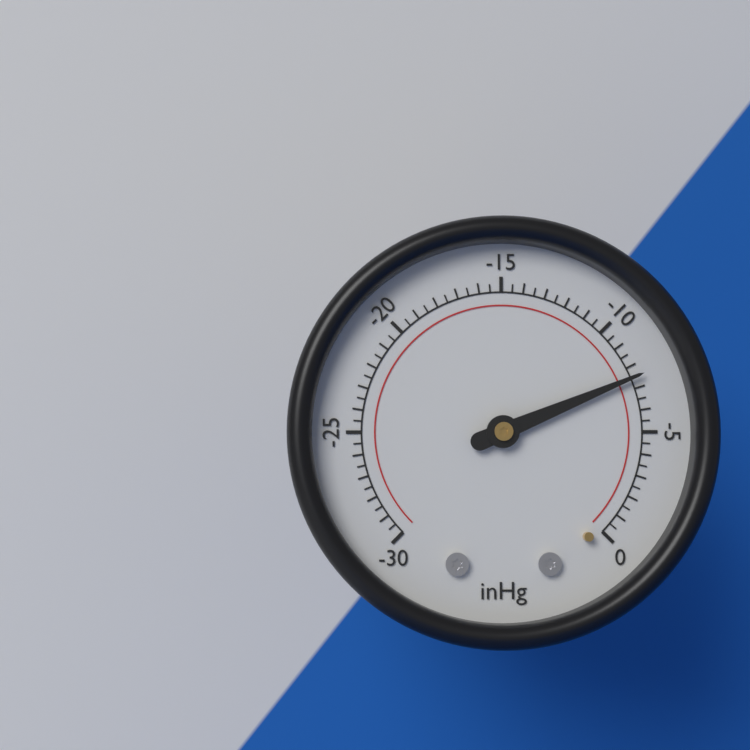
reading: -7.5 inHg
